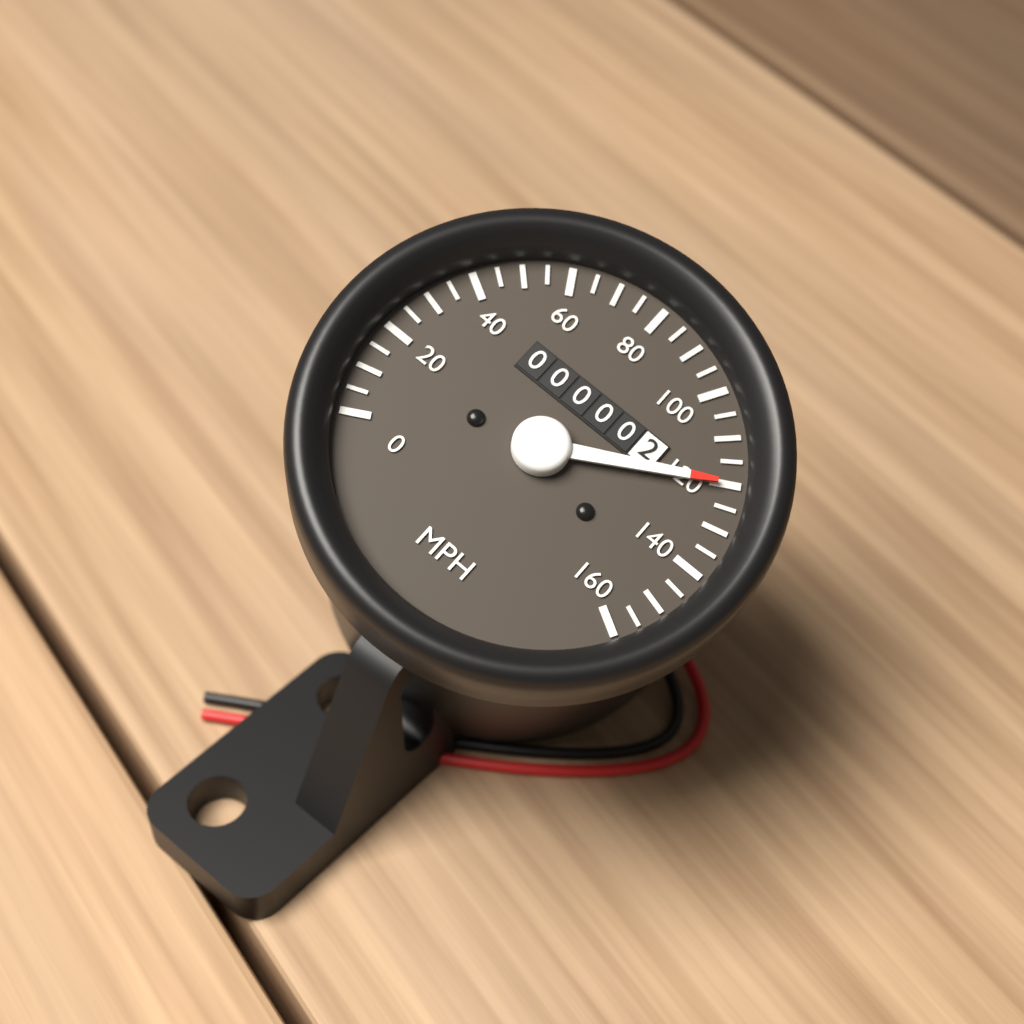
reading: 120 MPH
